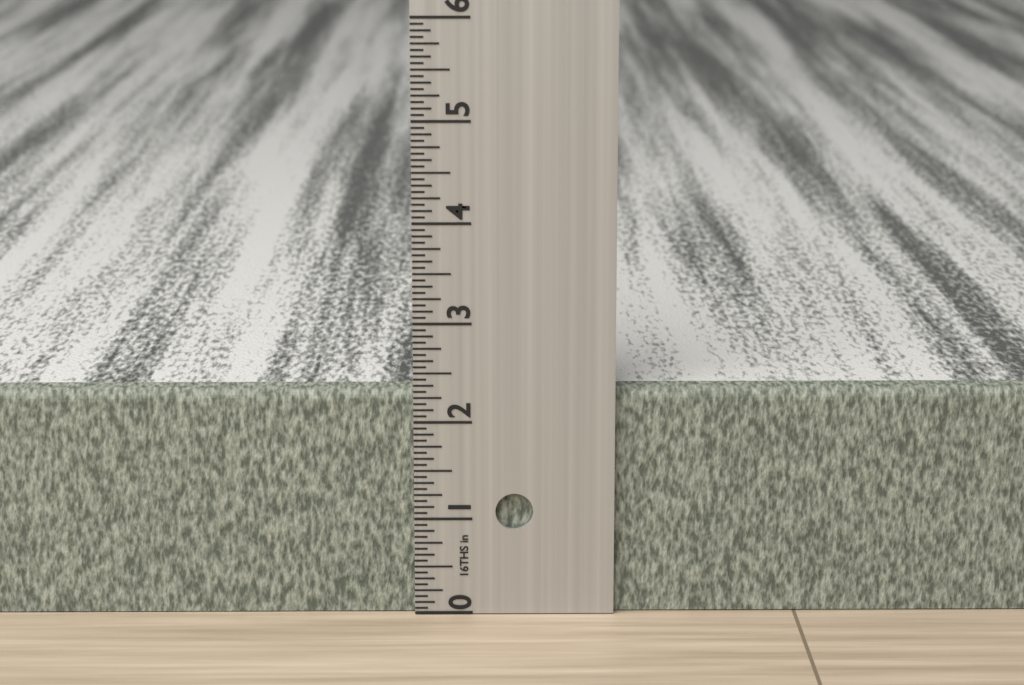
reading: 2.3125 in
